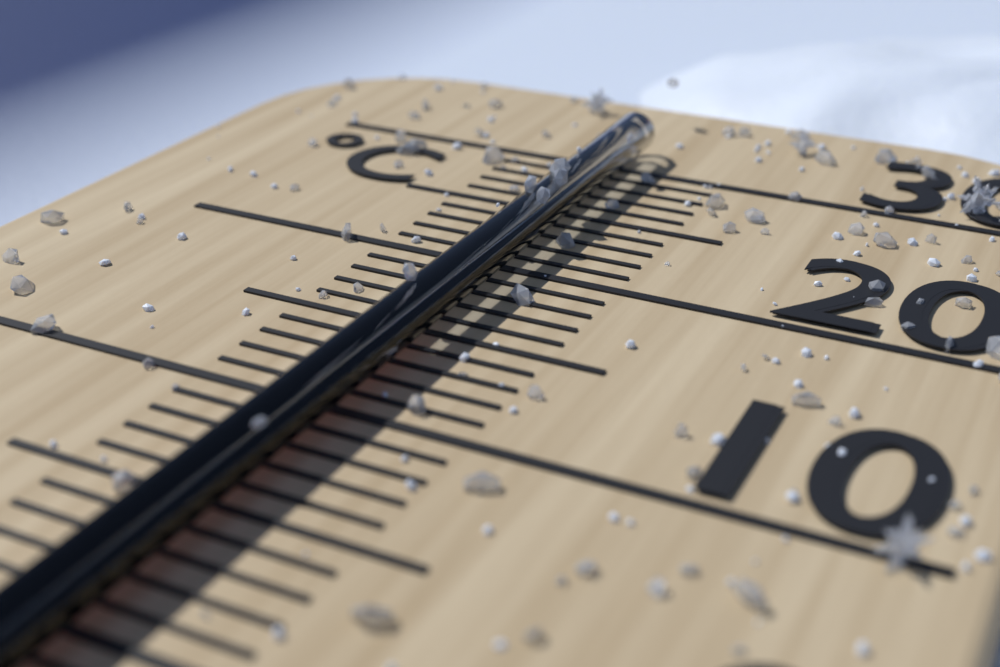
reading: 14 °C
